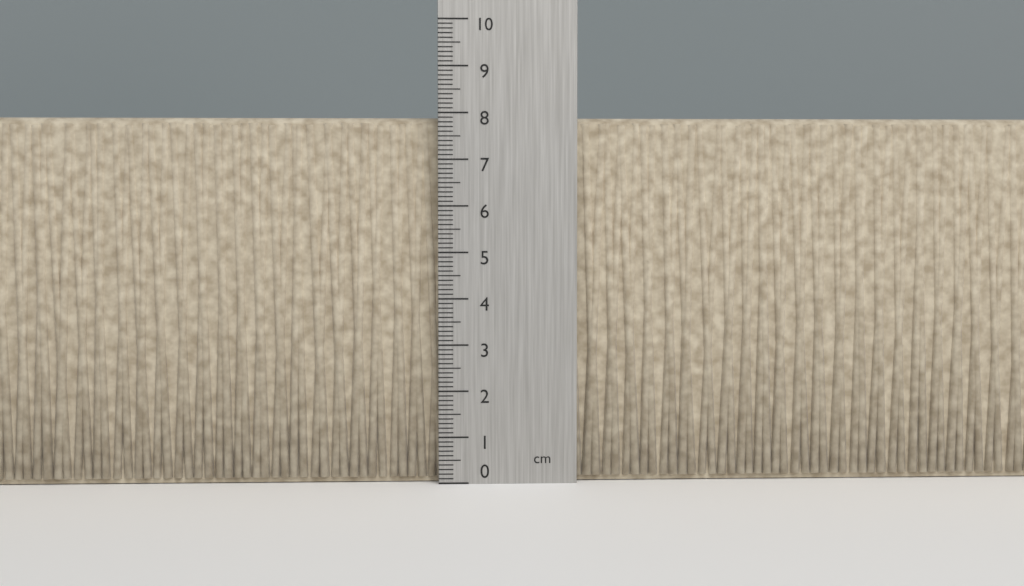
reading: 7.9 cm
